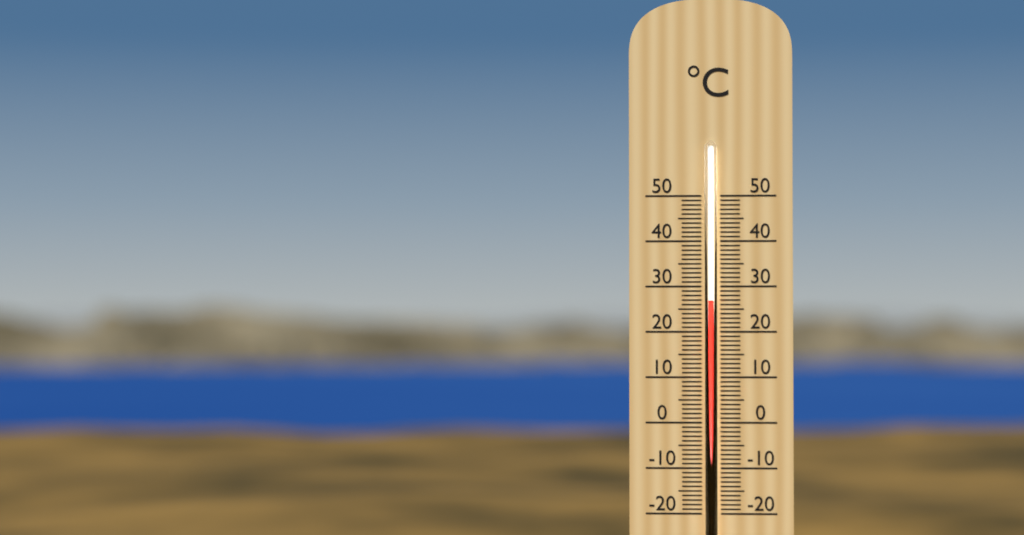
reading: 27 °C
